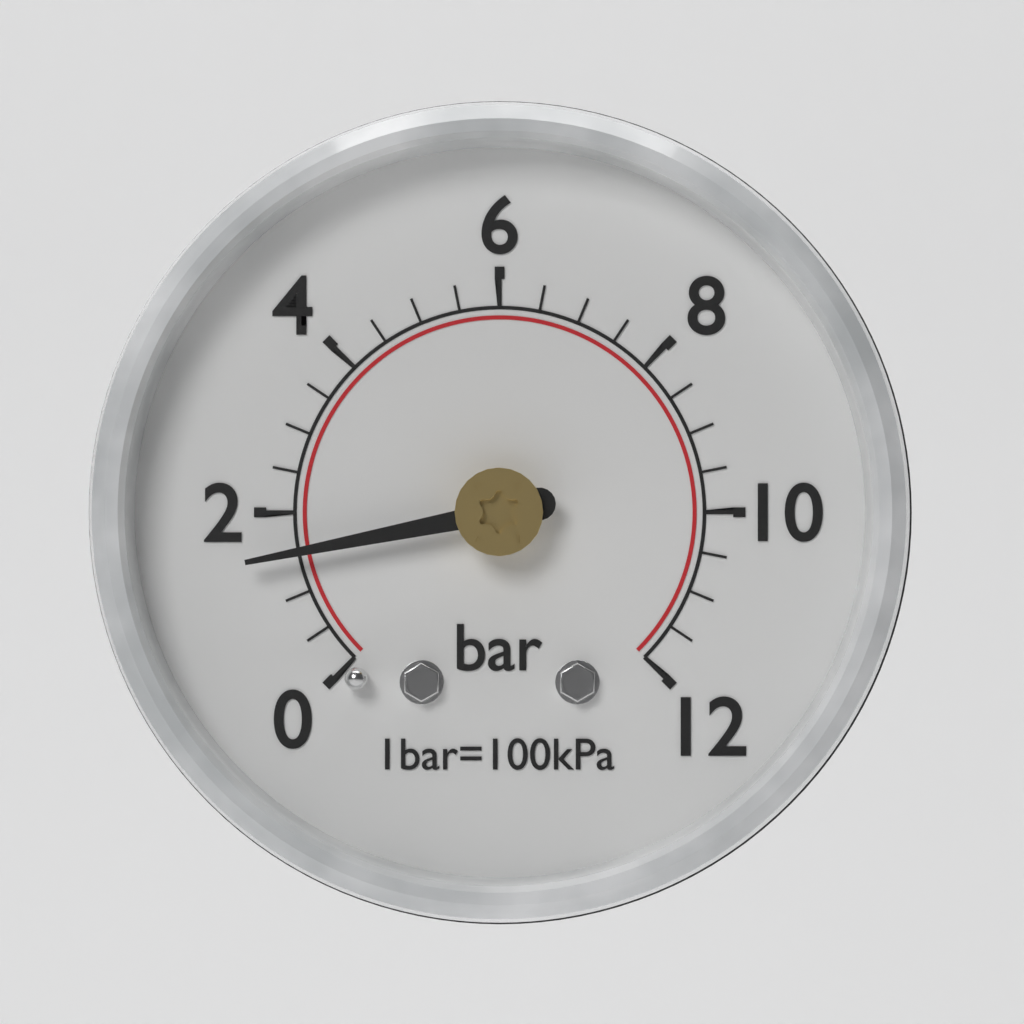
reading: 1.5 bar
